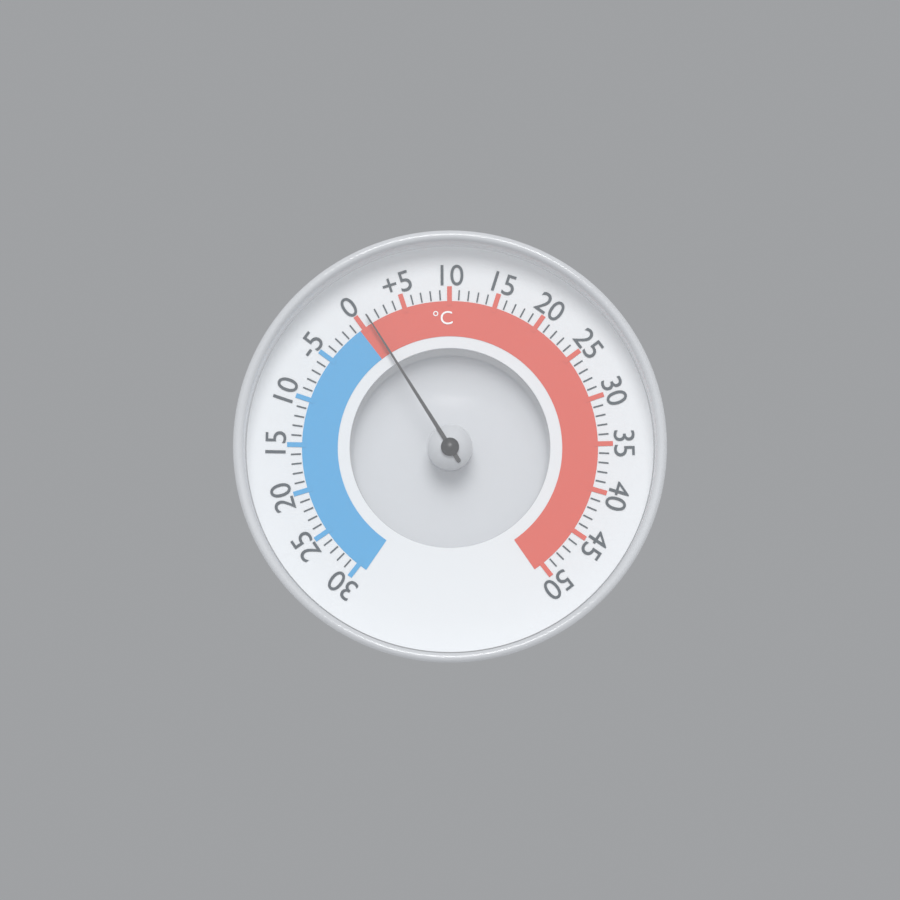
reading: 1 °C
